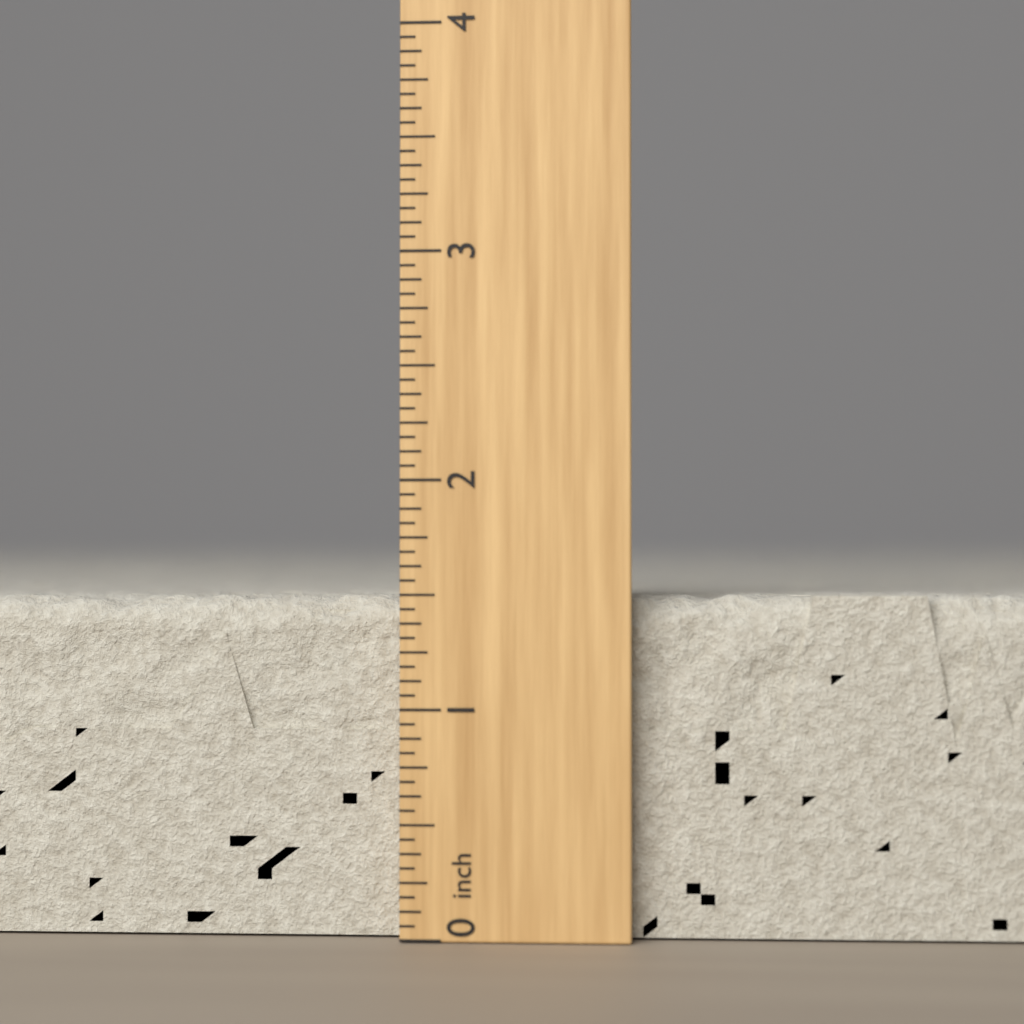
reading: 1.5000 inch
